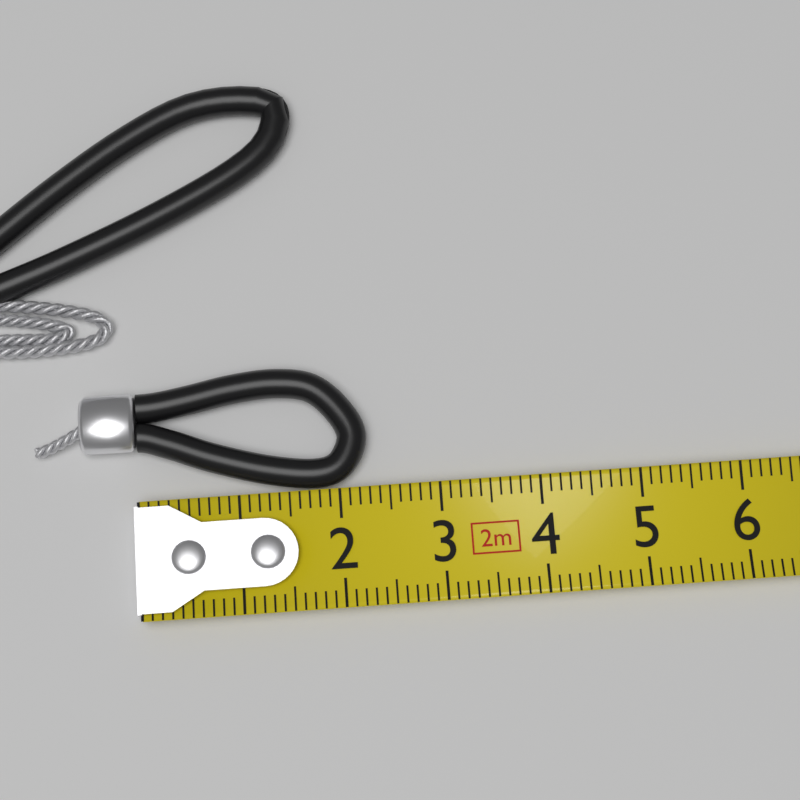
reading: 2.3 cm
